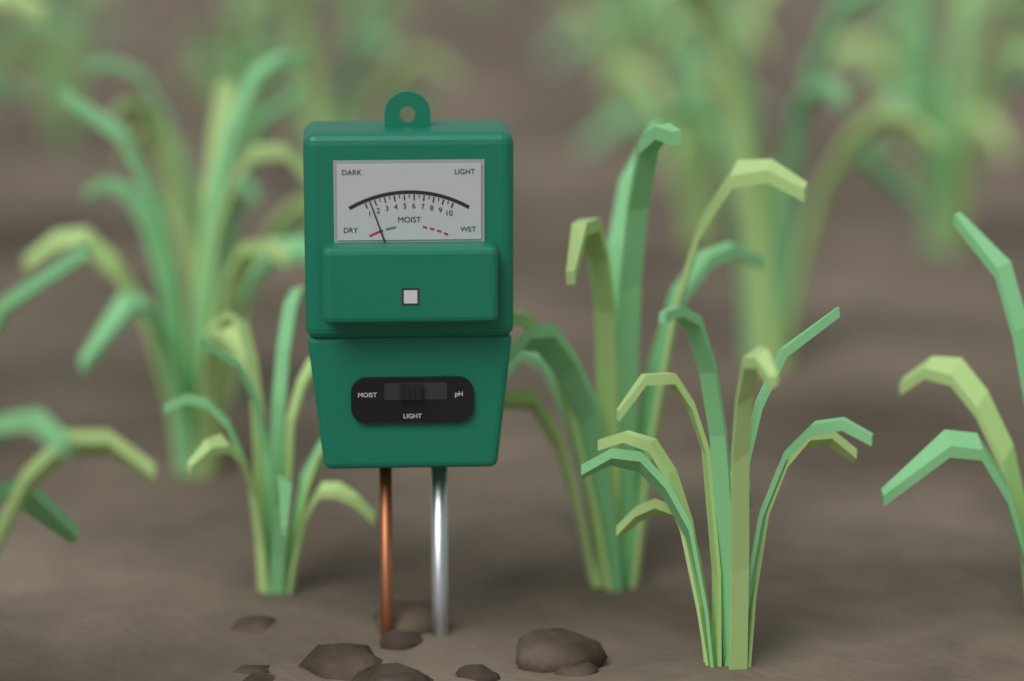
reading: 1.5 (no unit)
